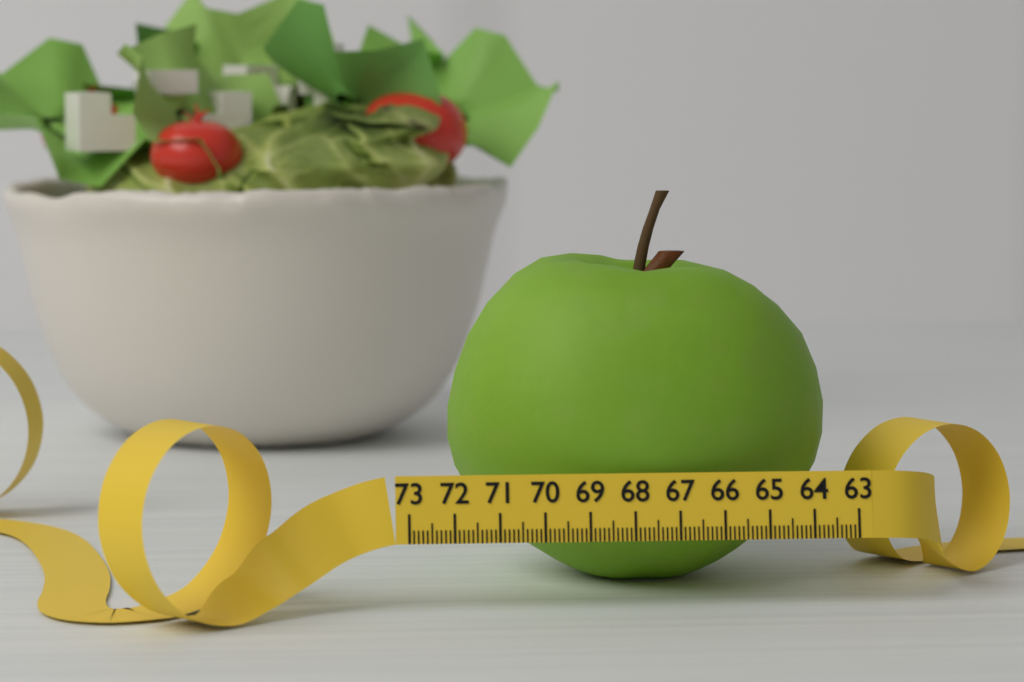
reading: 71.9 (no unit)
